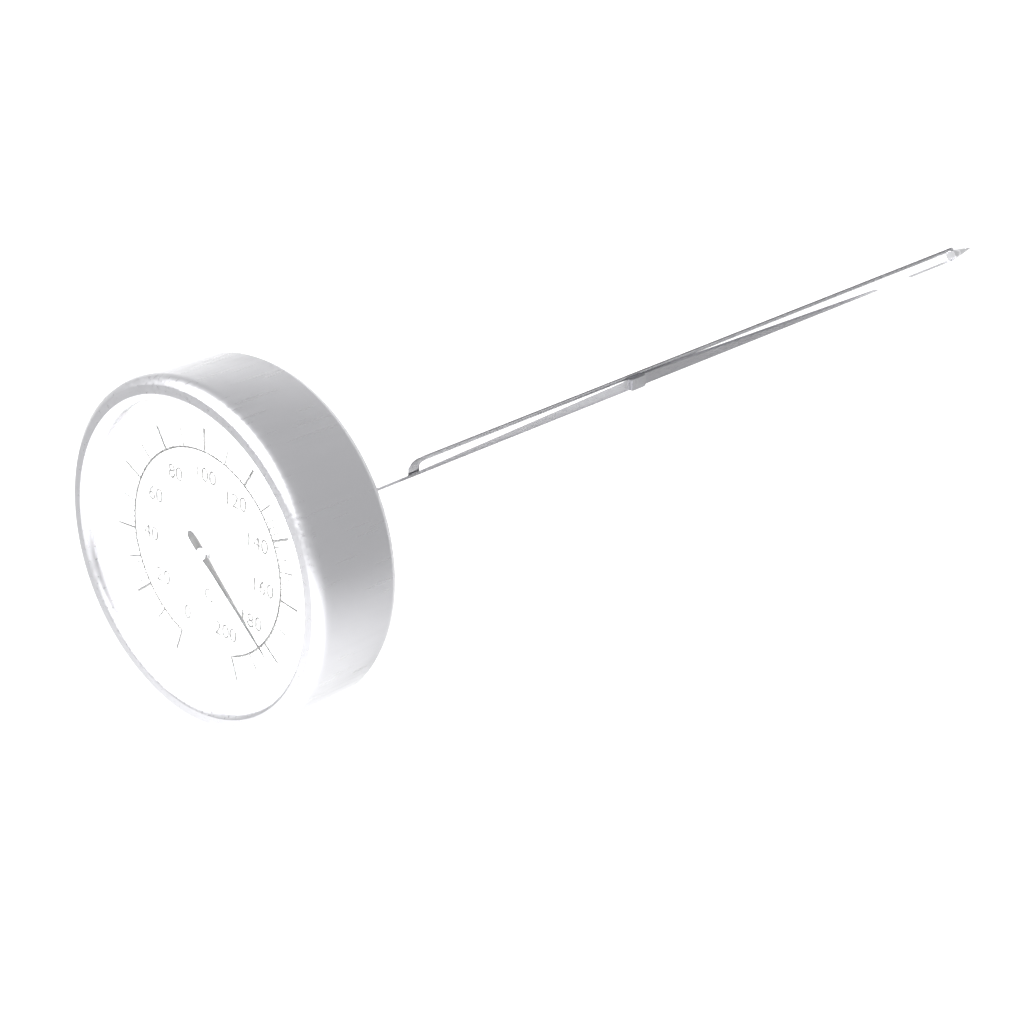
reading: 182 °C
